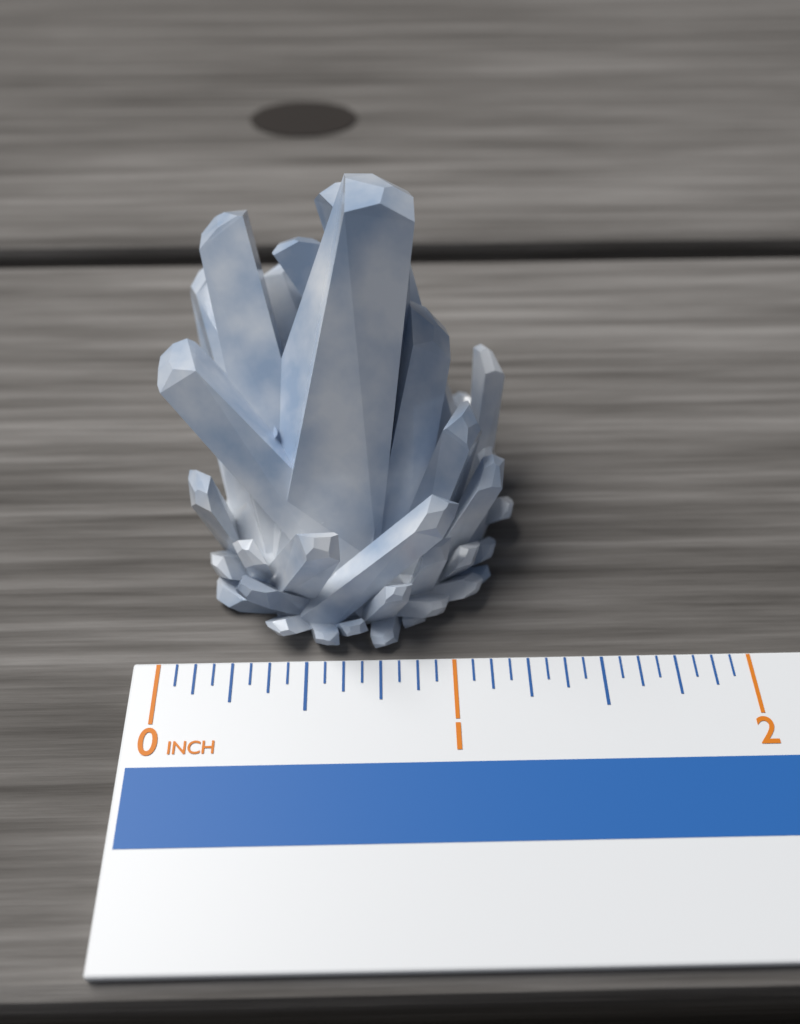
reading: 1.2500 in
